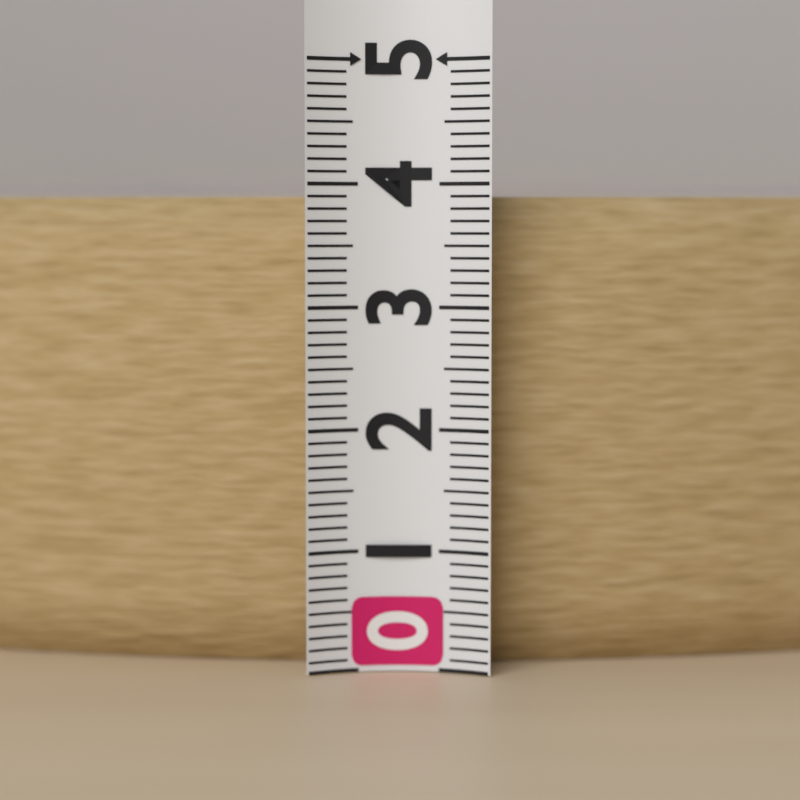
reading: 3.9 (no unit)
